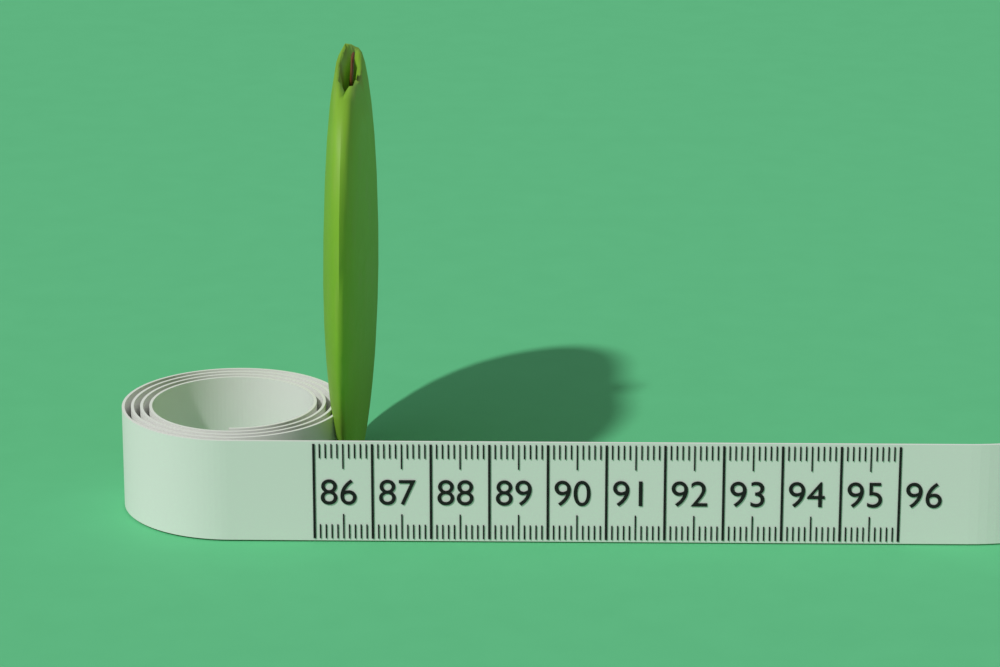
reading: 86.9 (no unit)
